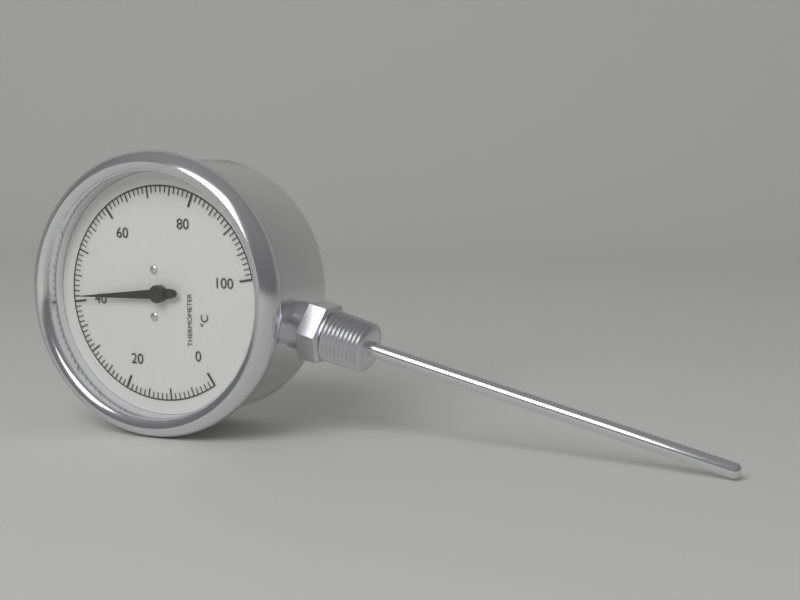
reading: 41 °C
